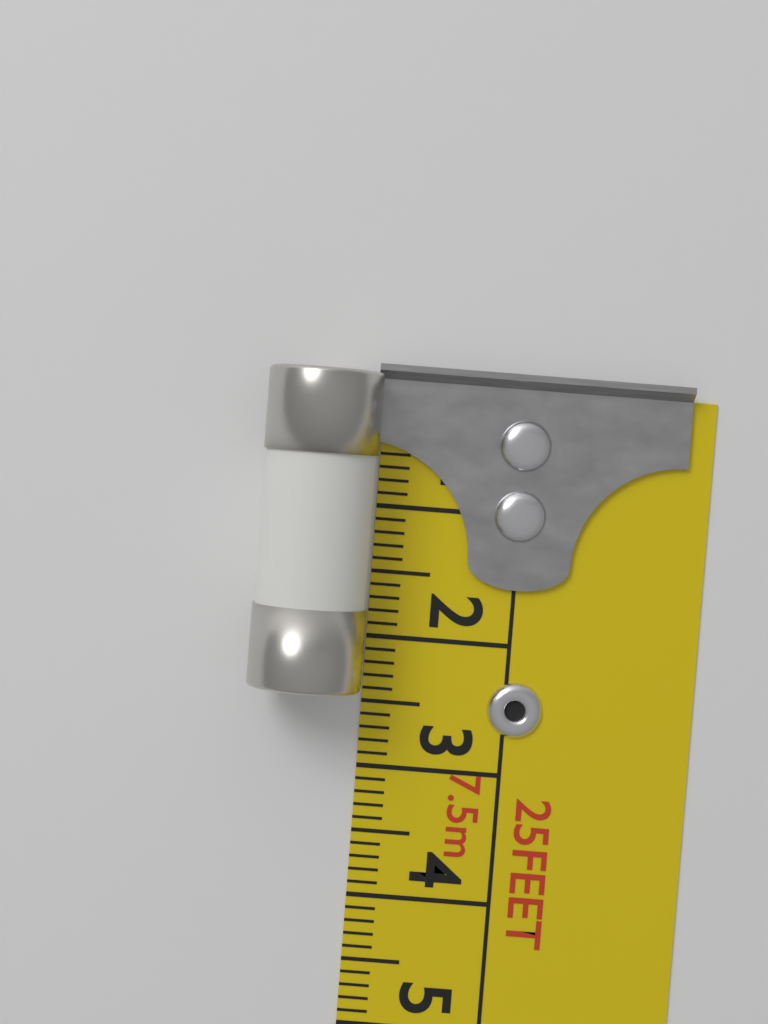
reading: 2.4 cm
